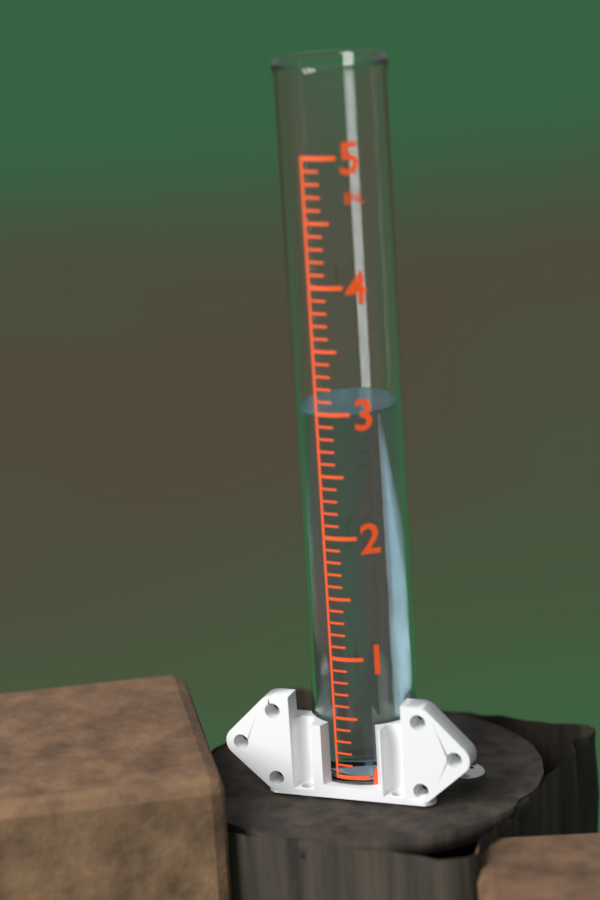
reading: 3.0 in
